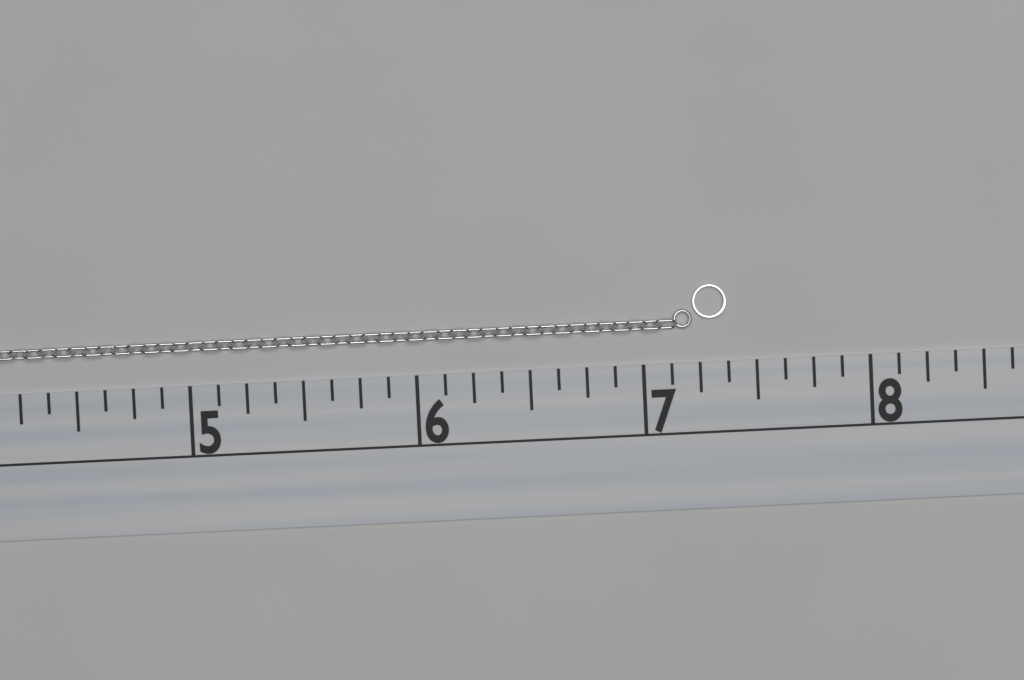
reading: 7.375 (no unit)
